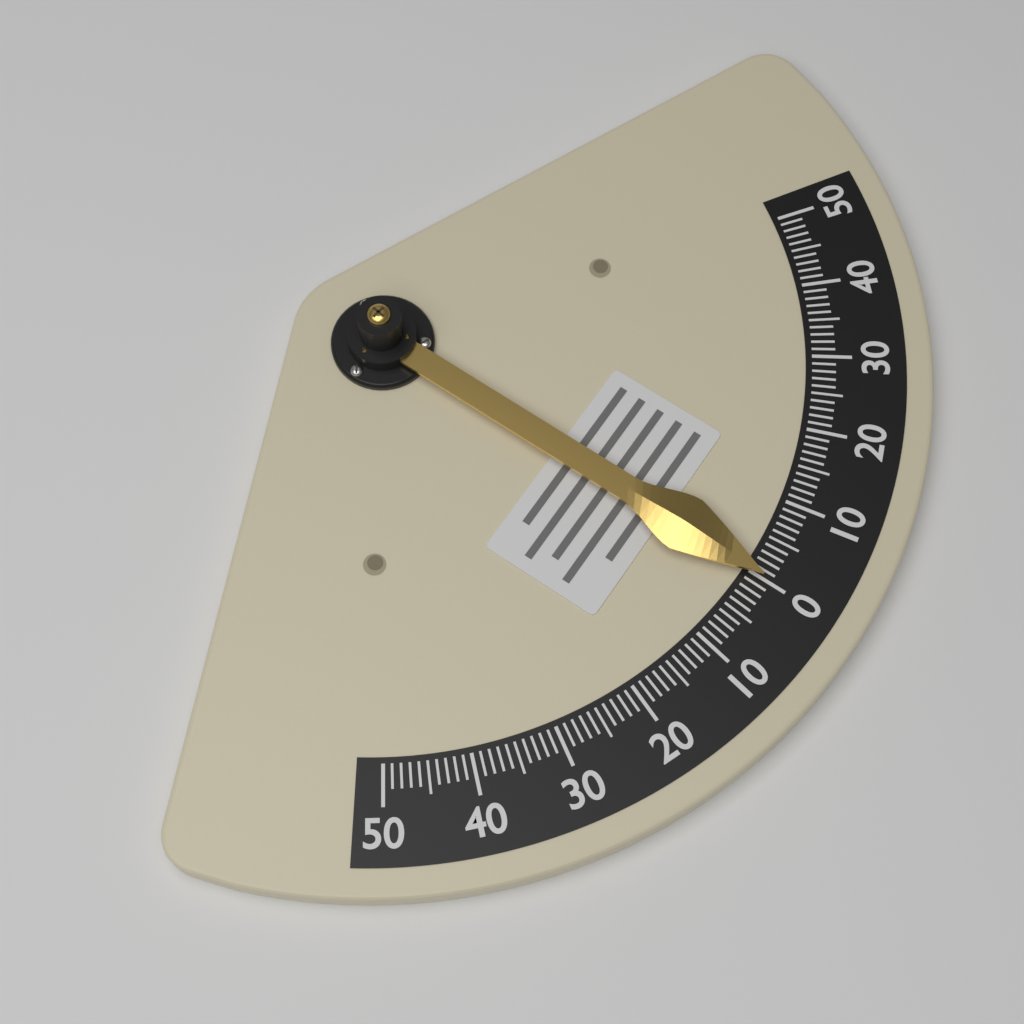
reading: 0 (no unit)
